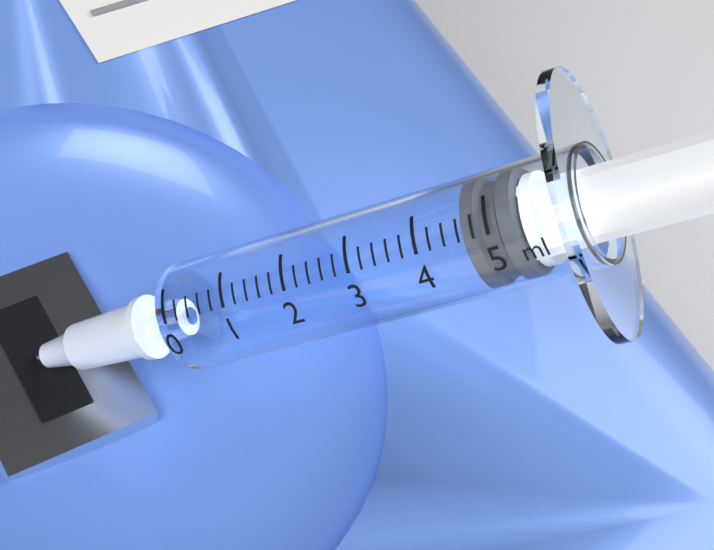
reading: 4.6 ml
